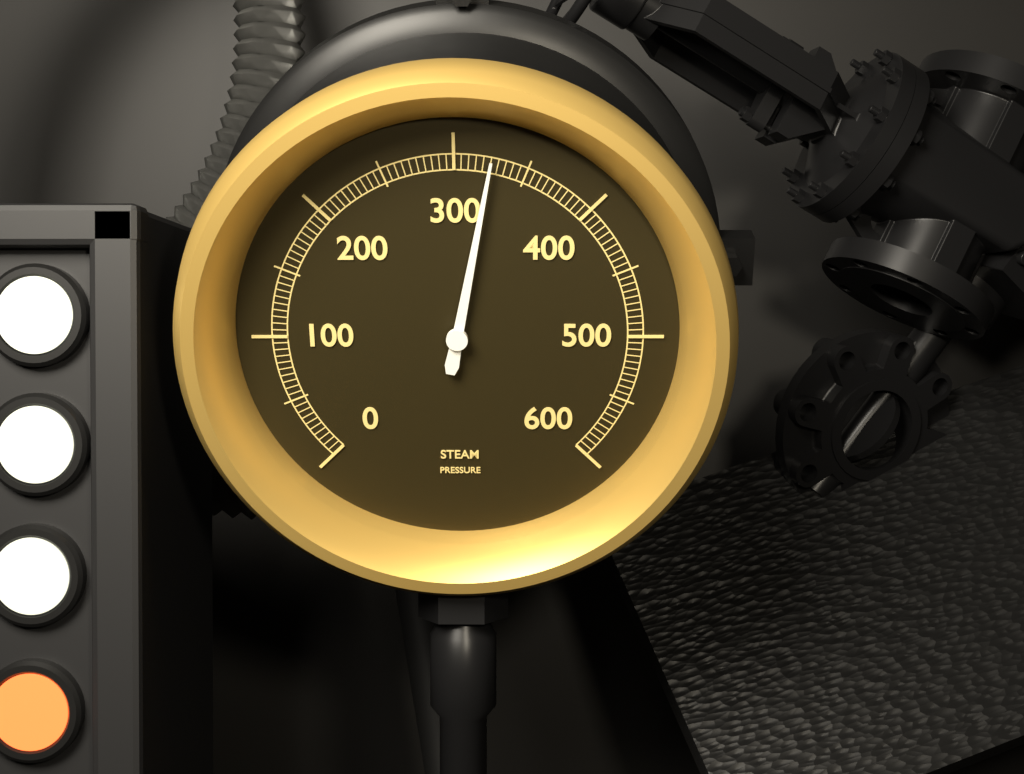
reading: 325 (no unit)
